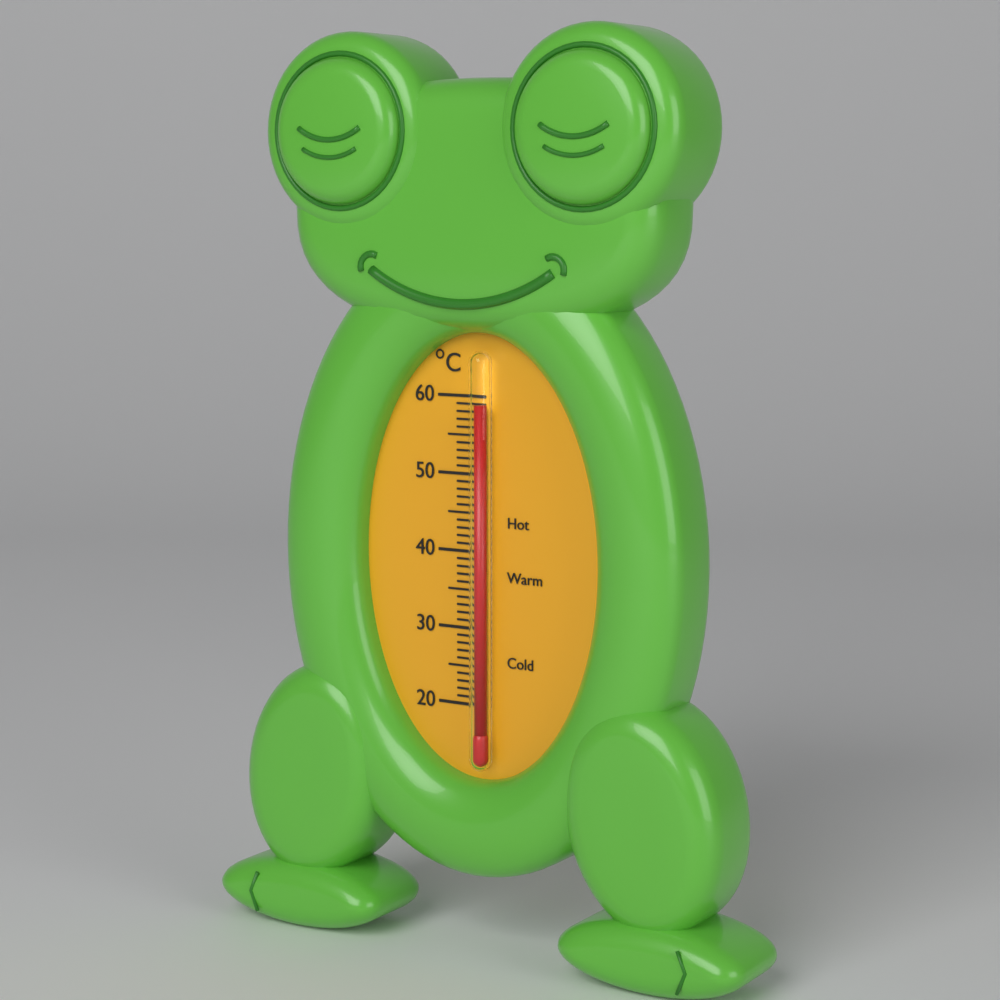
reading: 59 °C
